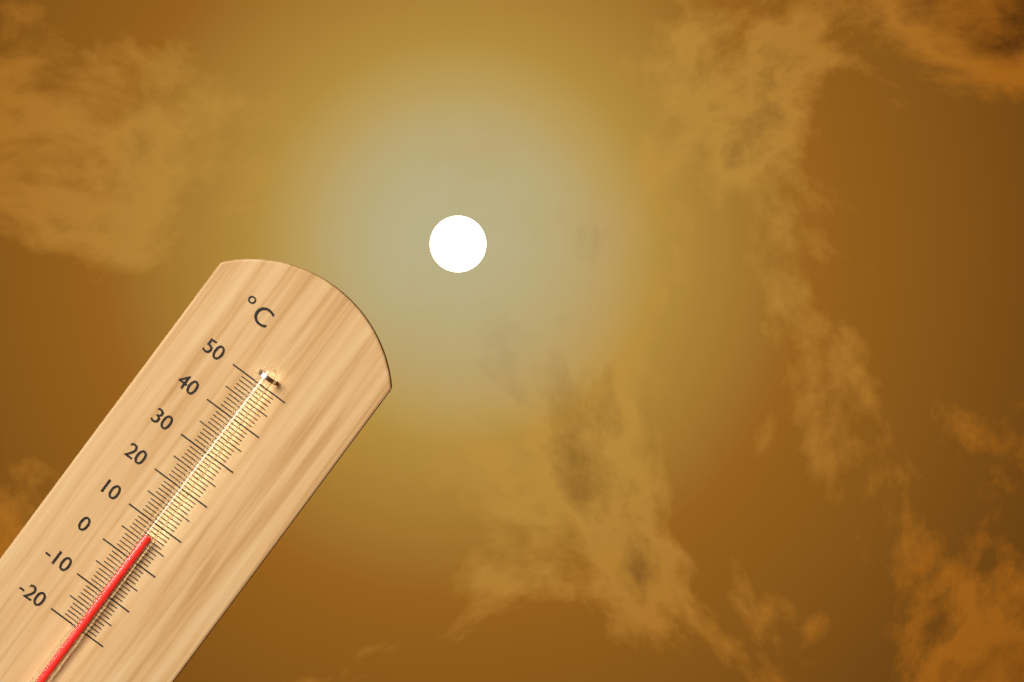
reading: 7 °C
